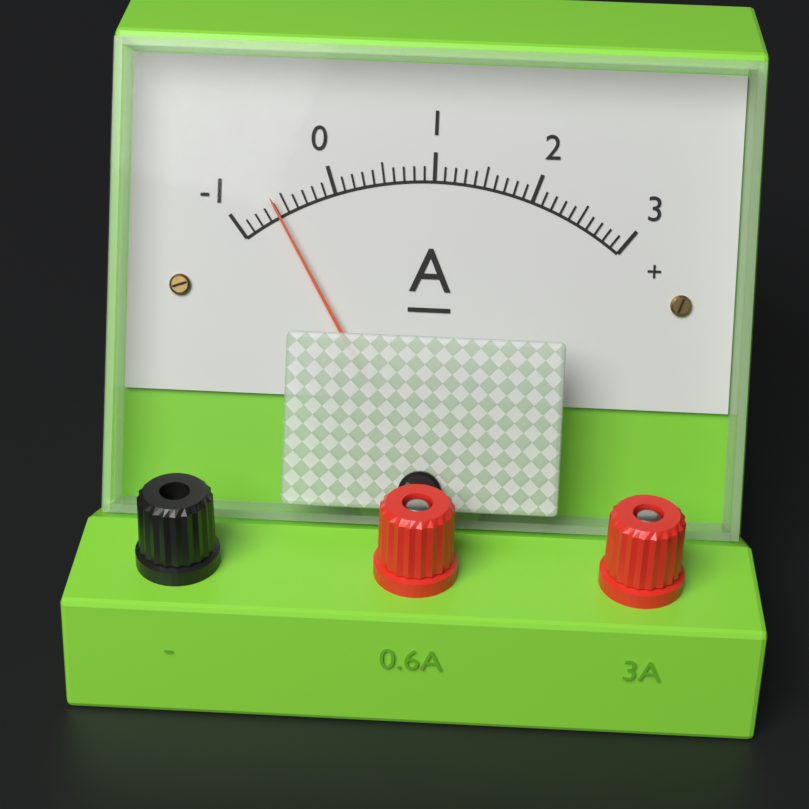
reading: -0.6 A
